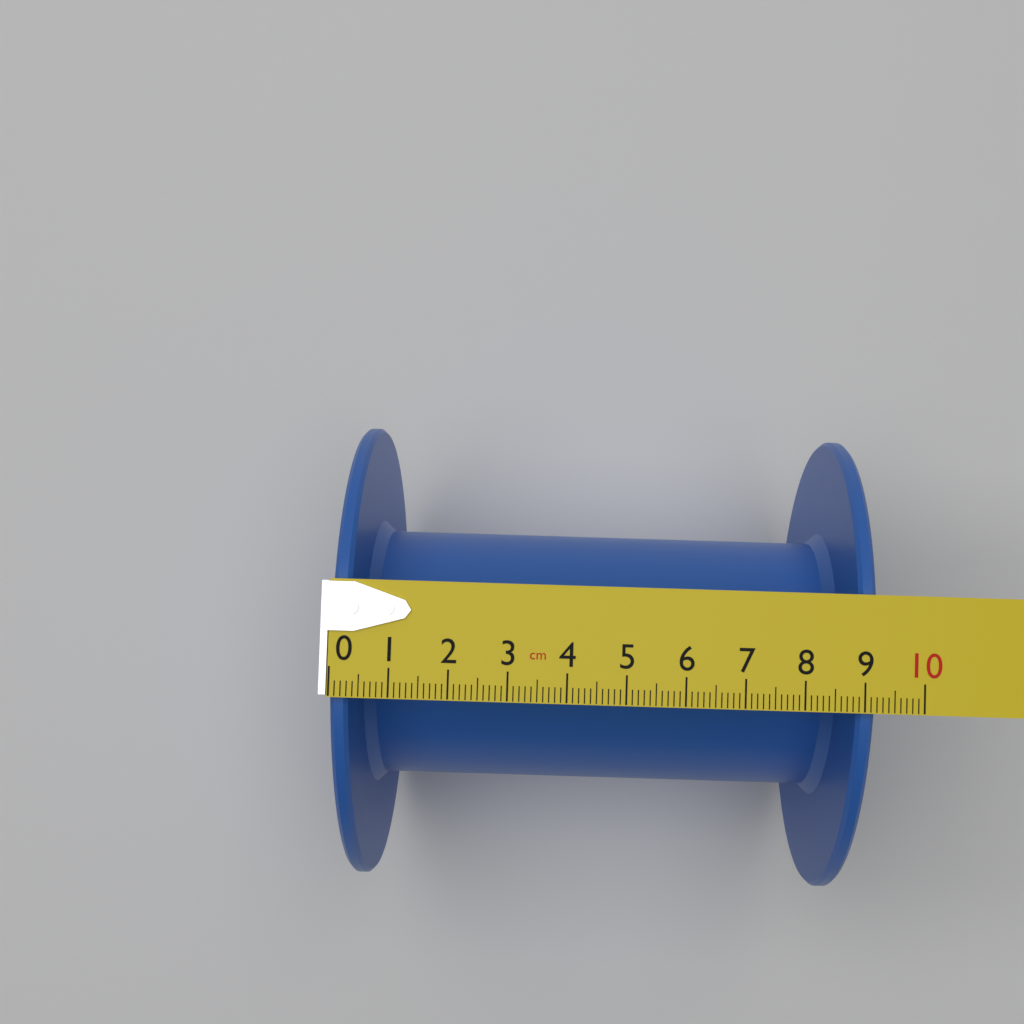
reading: 9.2 cm
